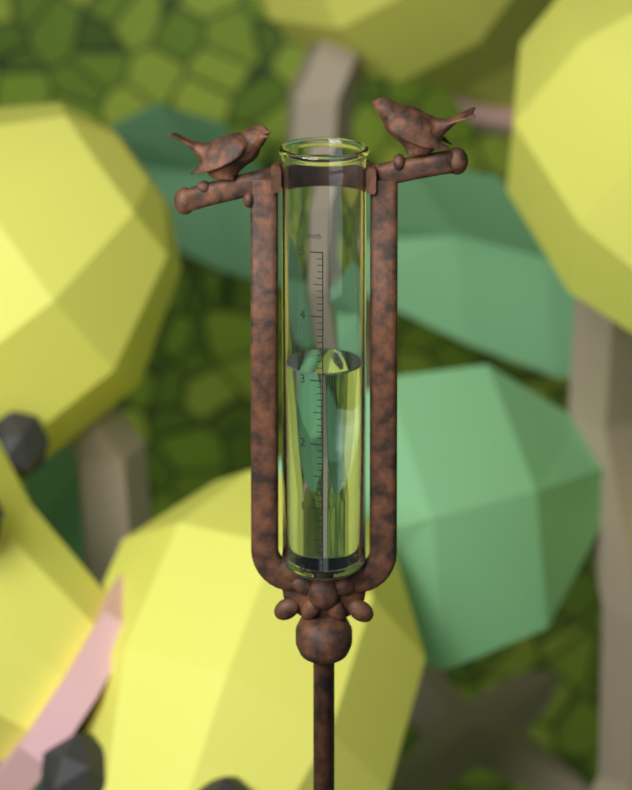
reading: 3.1 in
